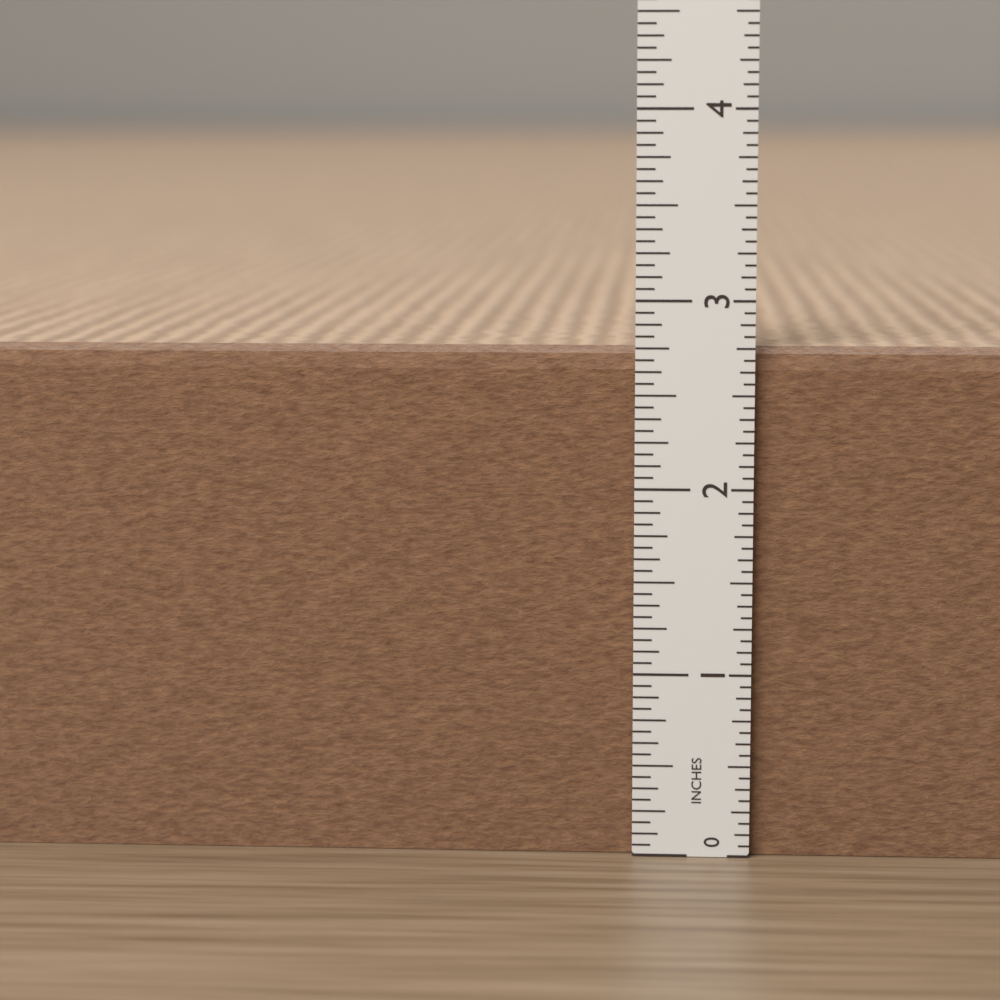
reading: 2.7500 in
